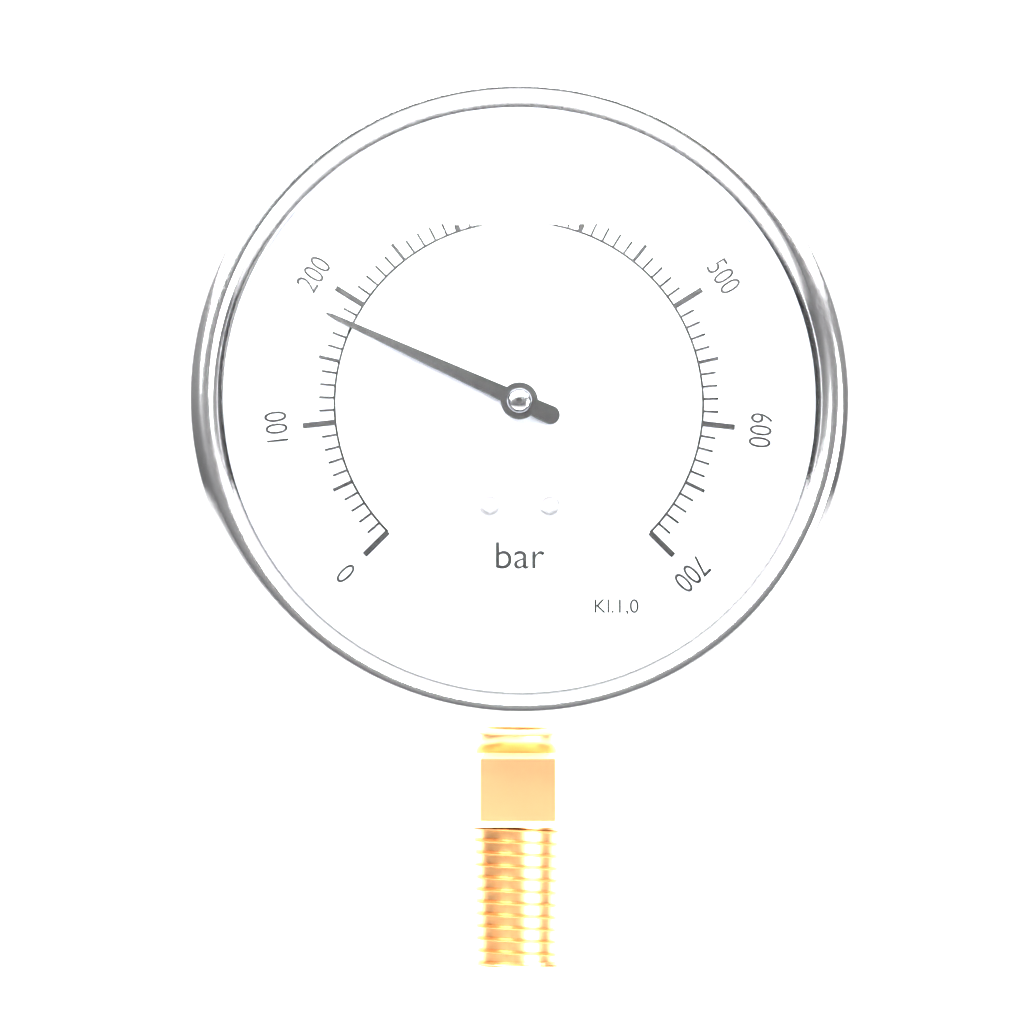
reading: 180 bar
